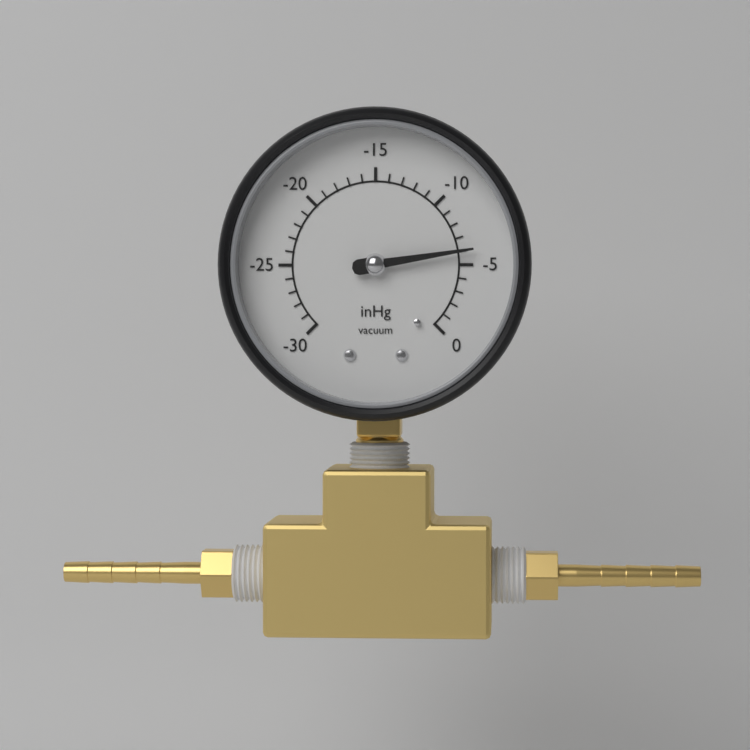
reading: -6 inHg
